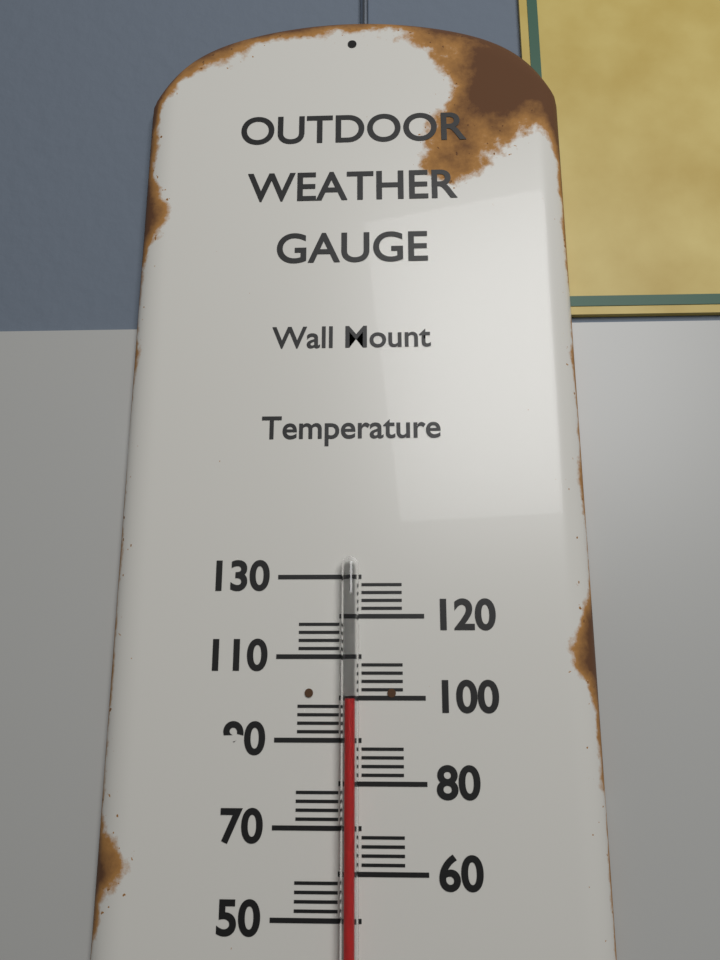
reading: 100 (no unit)
